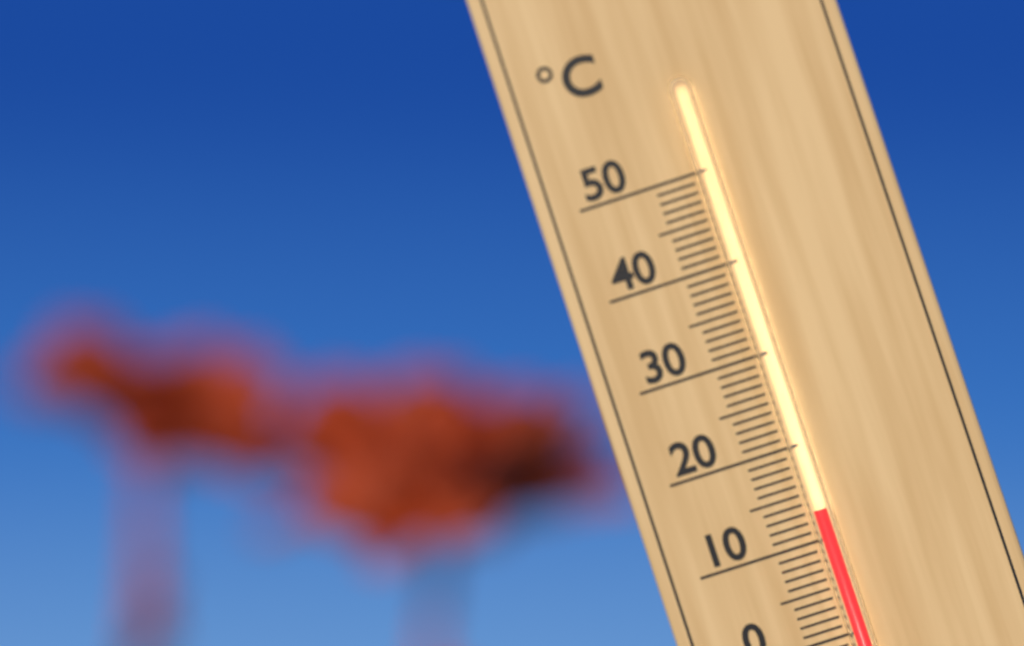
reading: 13 °C
